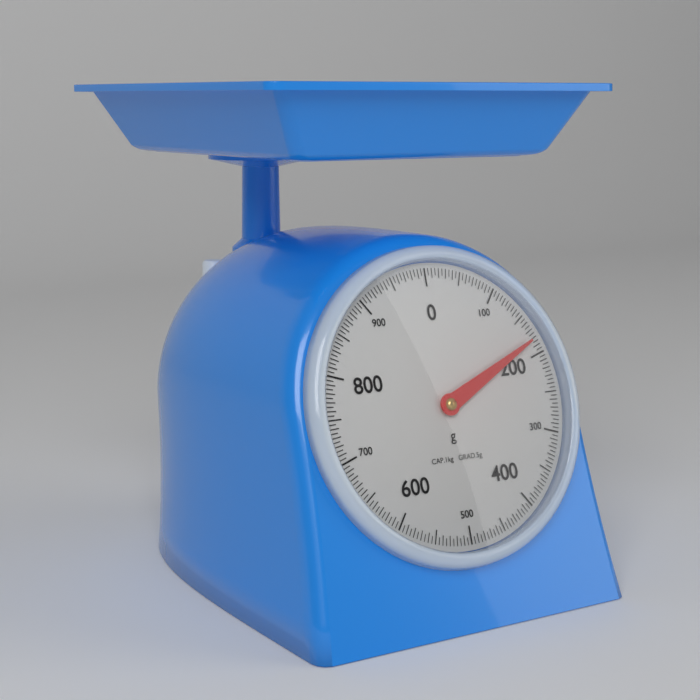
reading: 180 g
